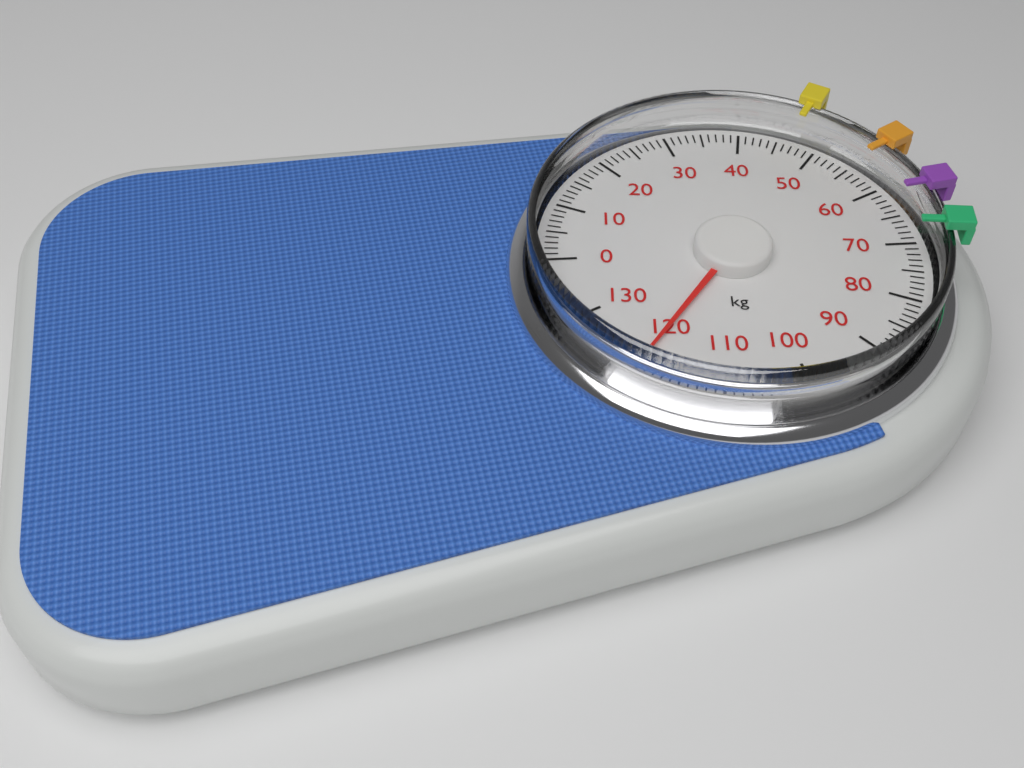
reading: 120 kg
